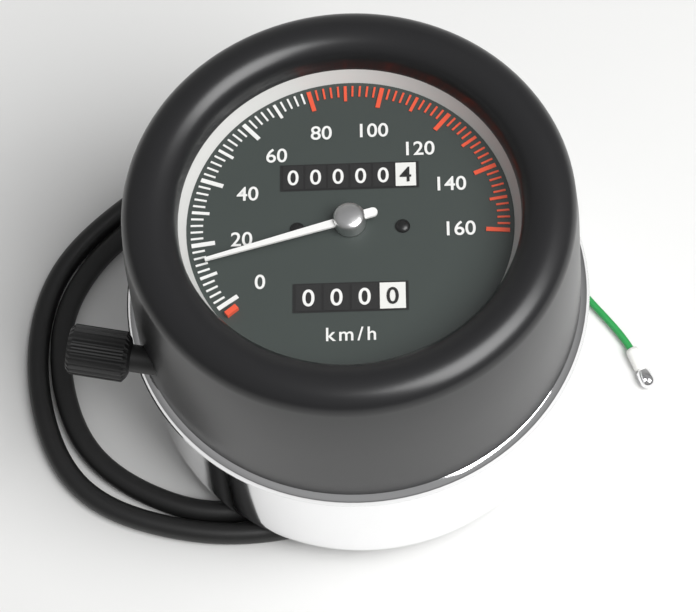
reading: 14 km/h
